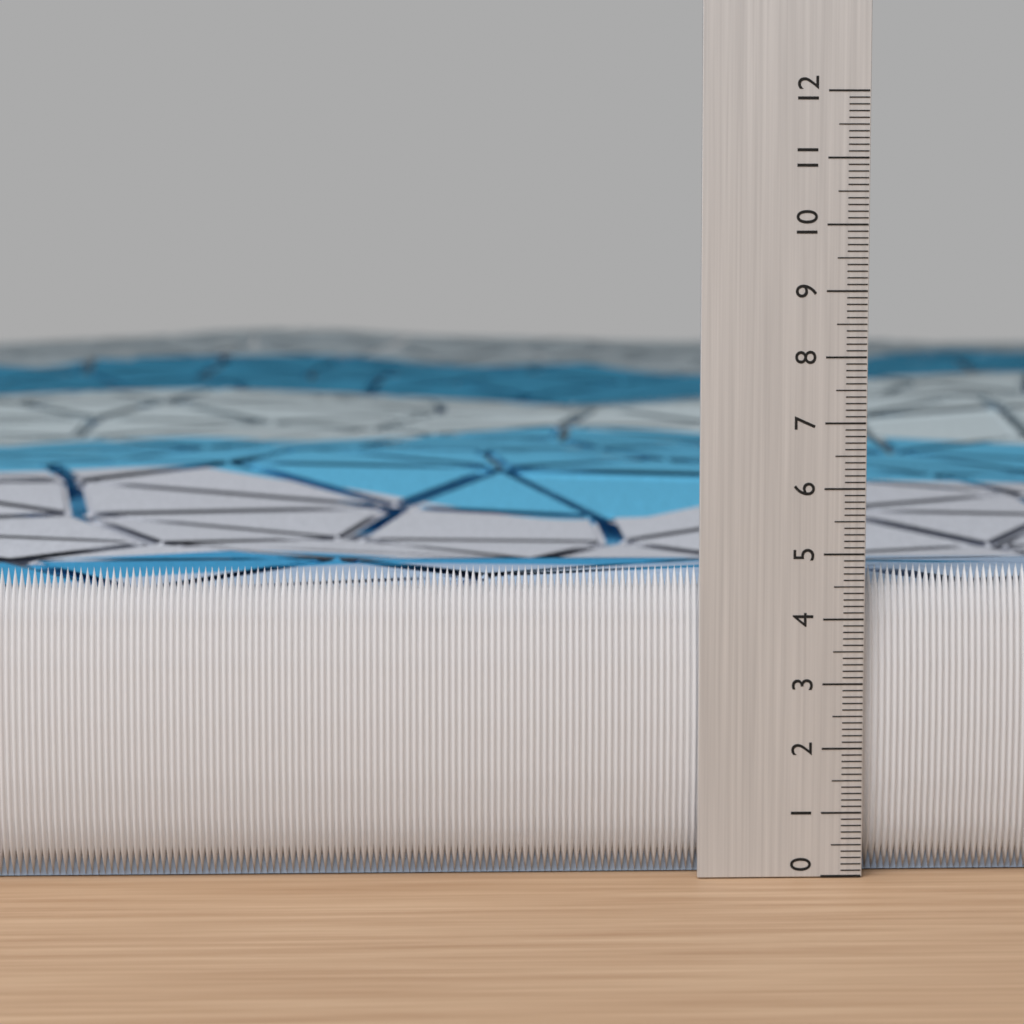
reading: 4.8 (no unit)
